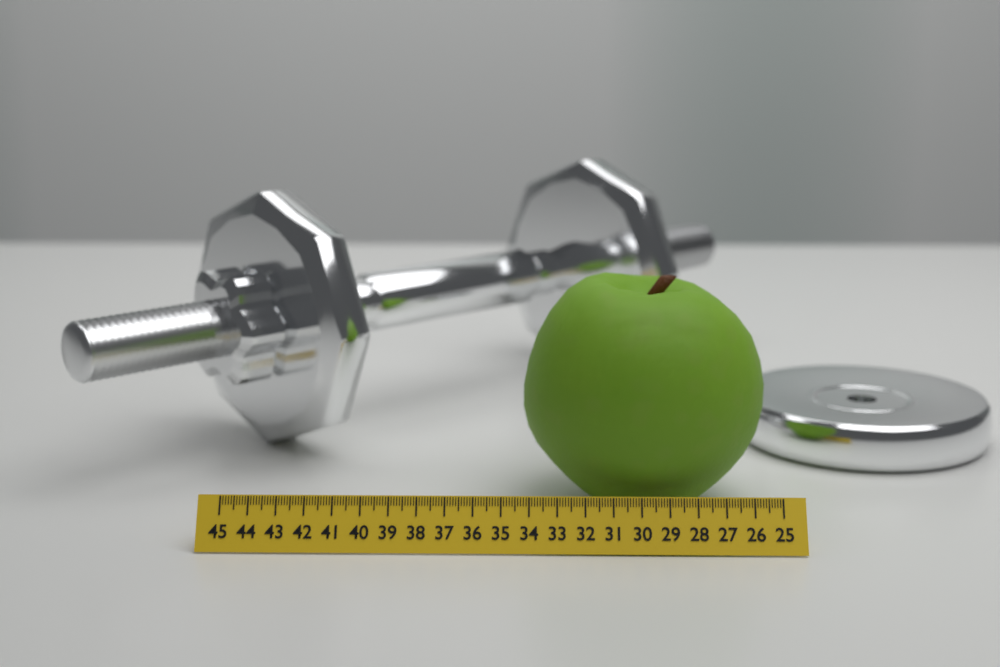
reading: 34.2 (no unit)
